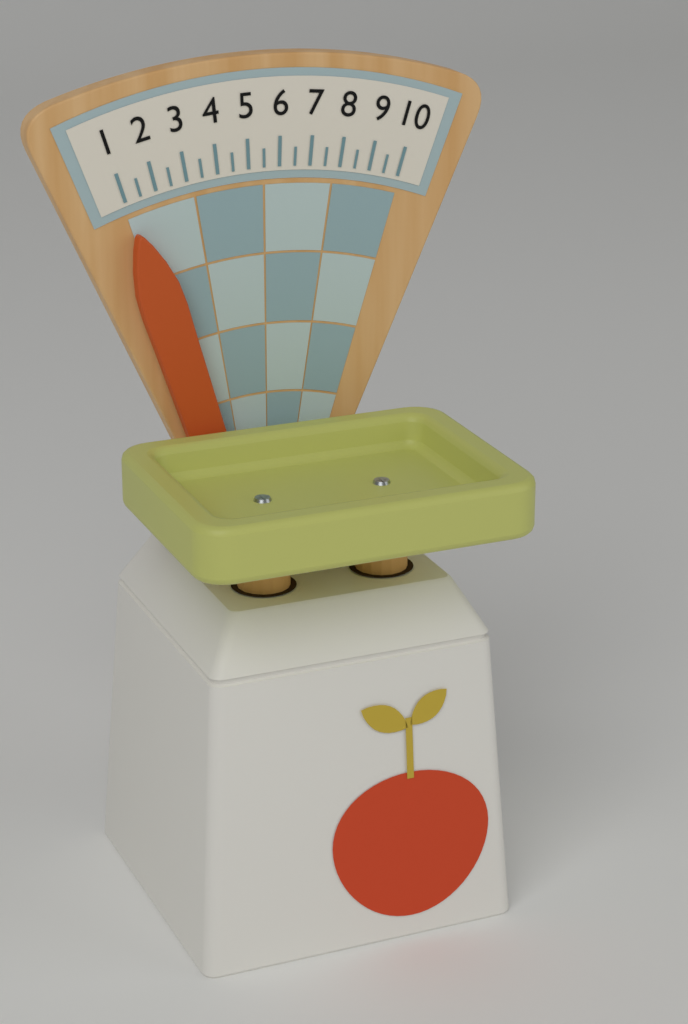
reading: 1.0 (no unit)
